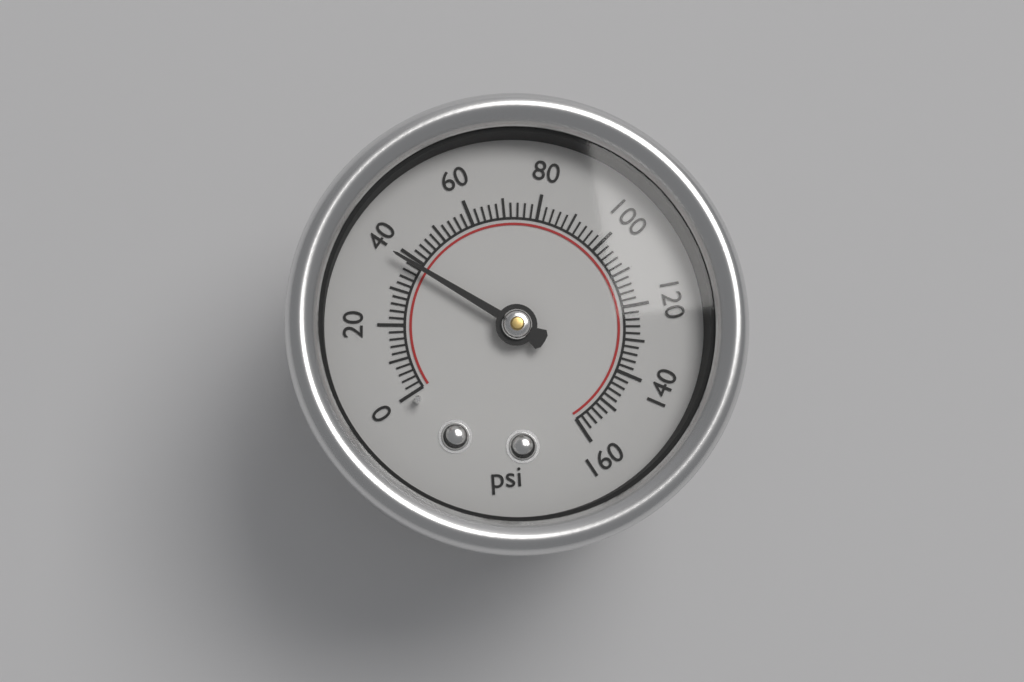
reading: 38 psi
